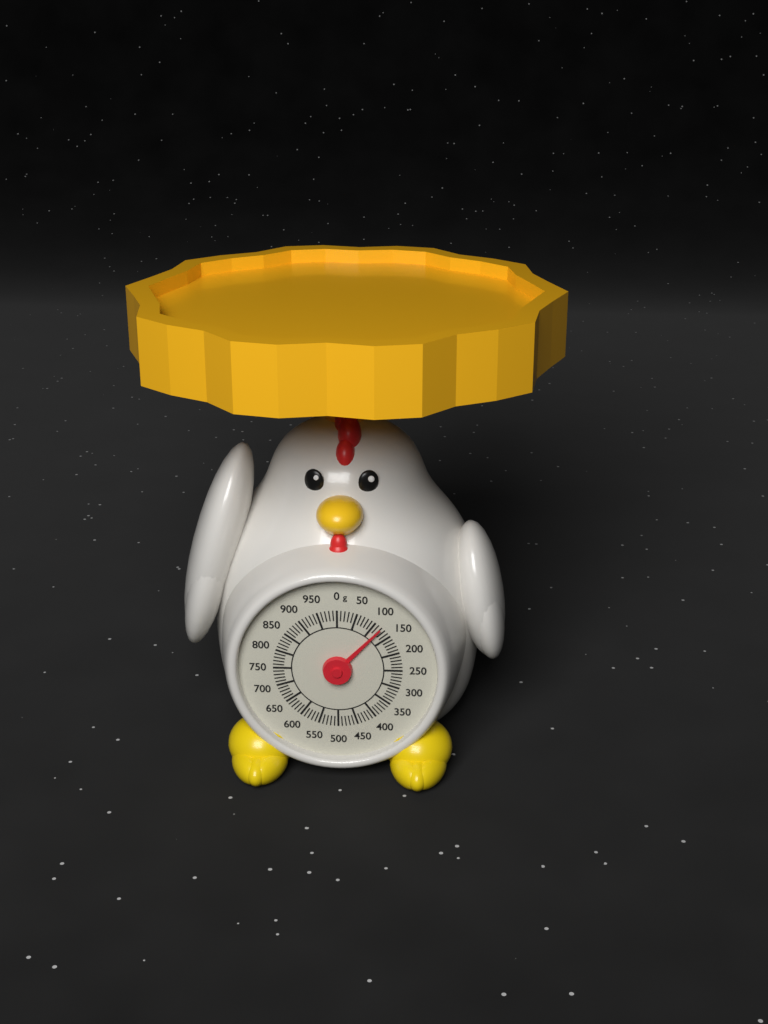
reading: 120 g
